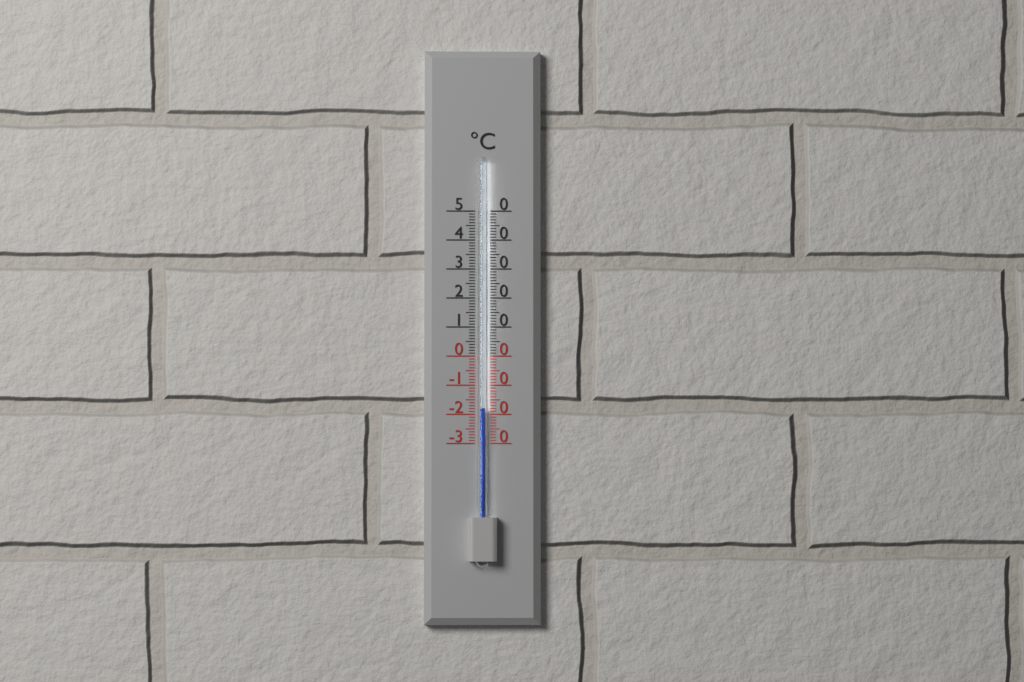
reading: -18 °C
